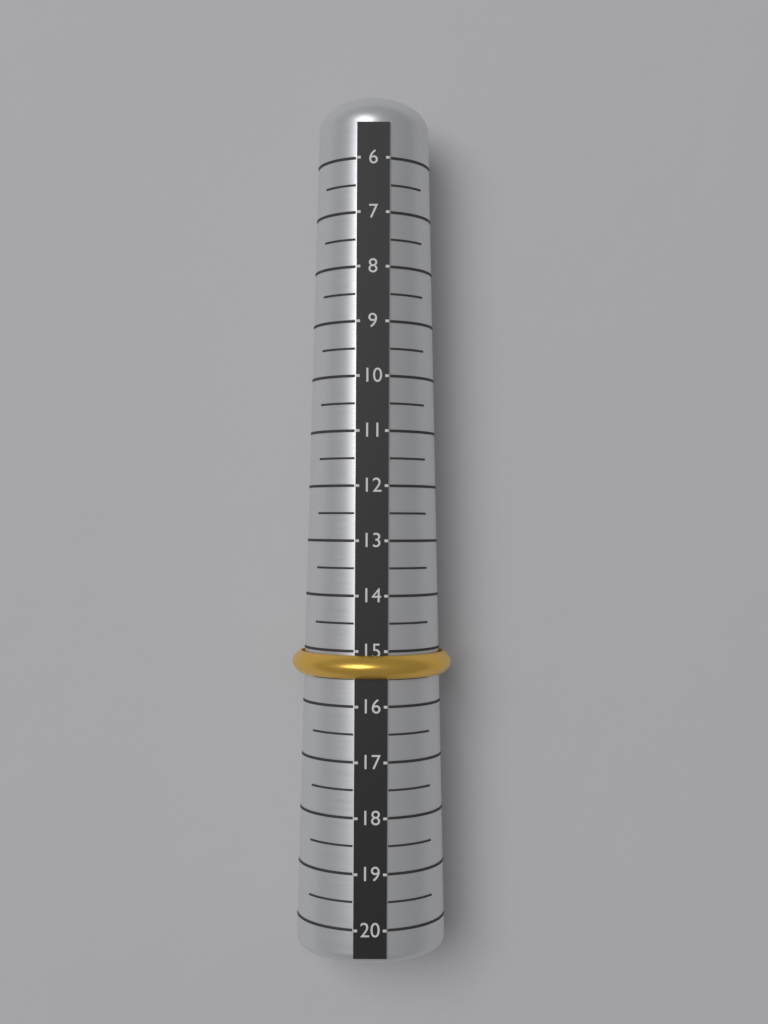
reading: 15.5 (no unit)
